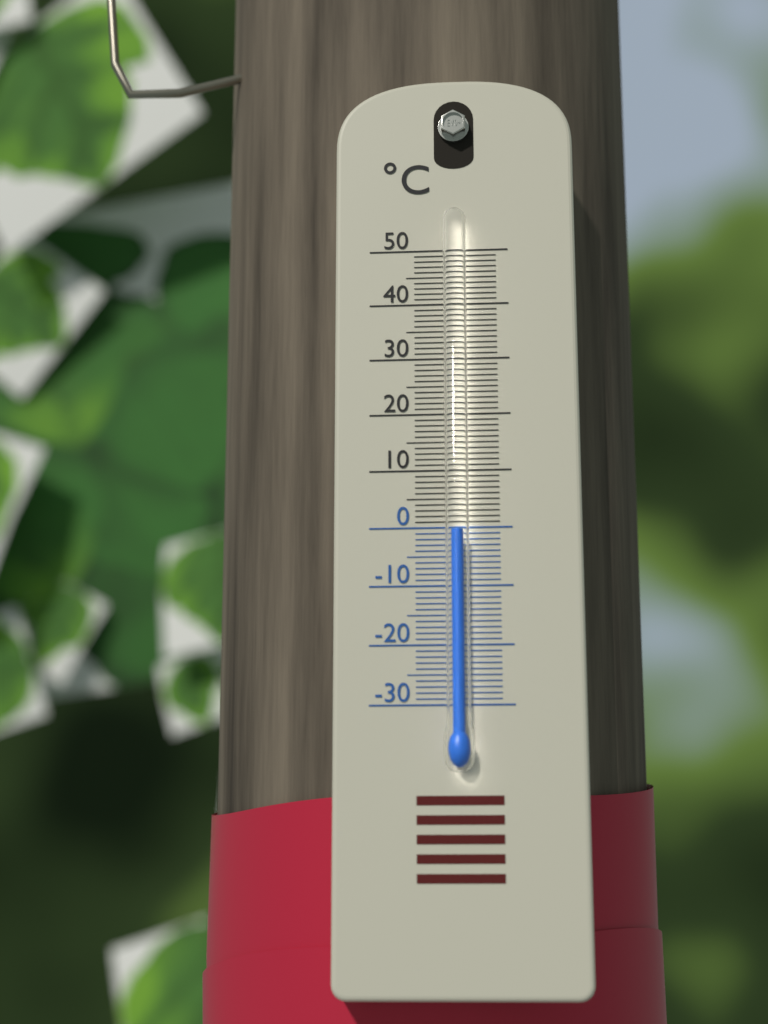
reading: -1 °C
